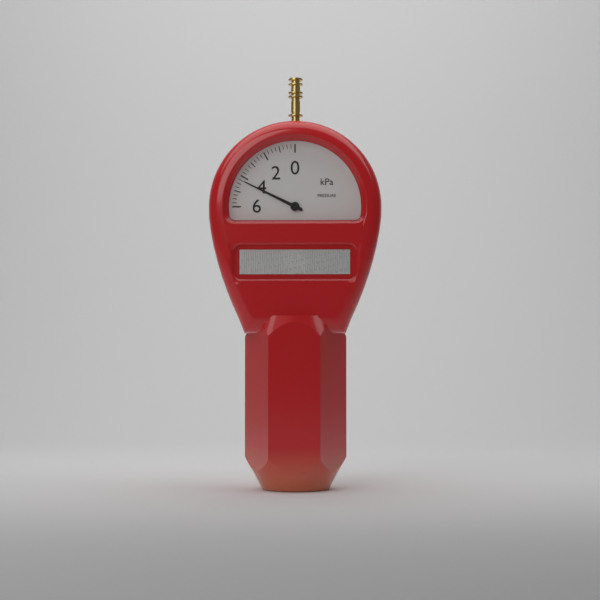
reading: 4.25 kPa
